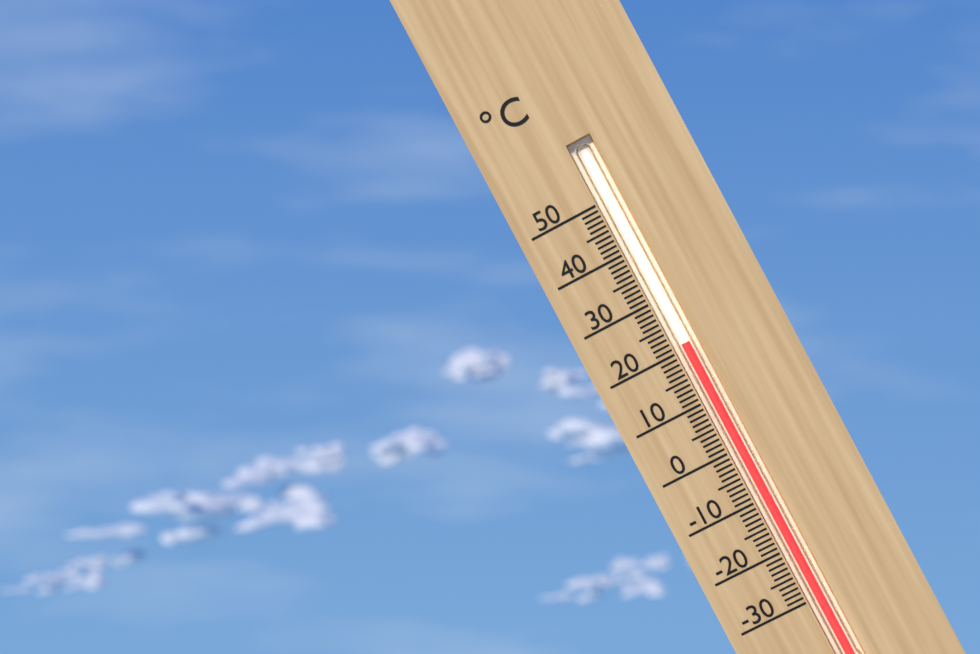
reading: 21 °C
